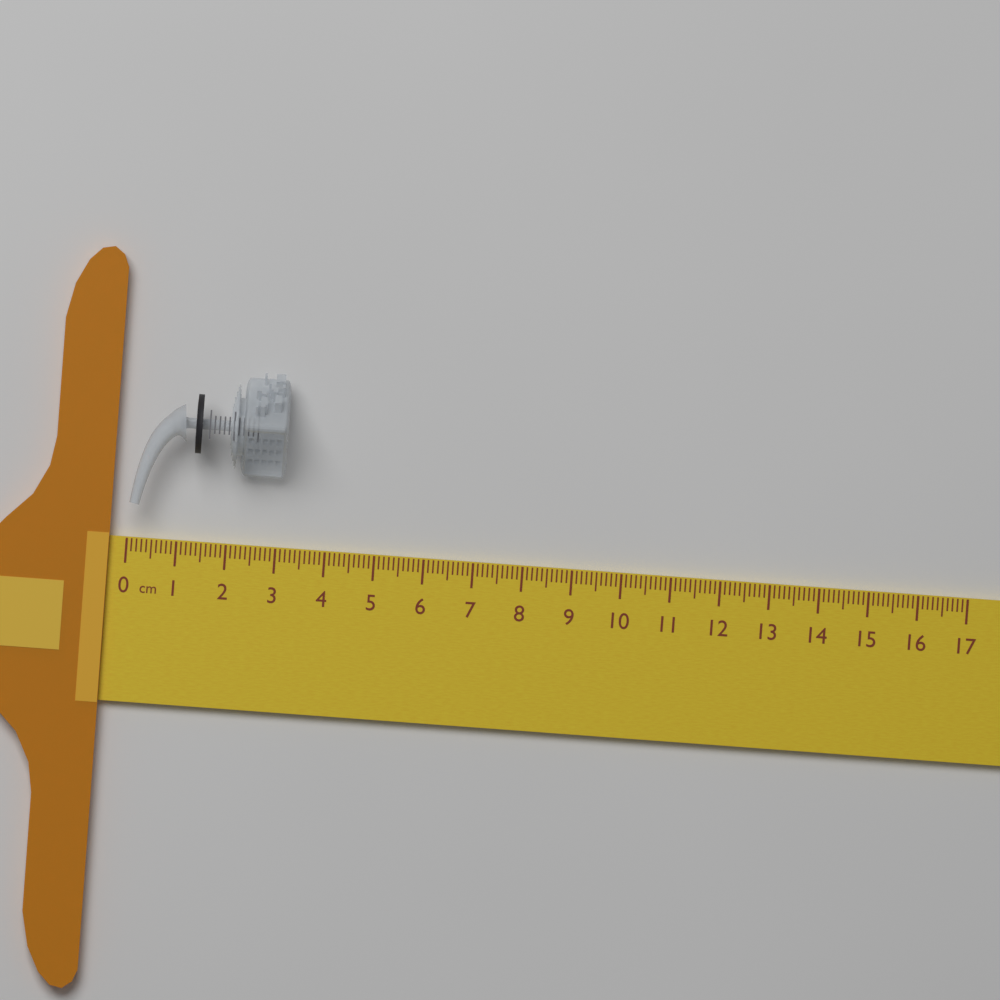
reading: 3.1 cm
